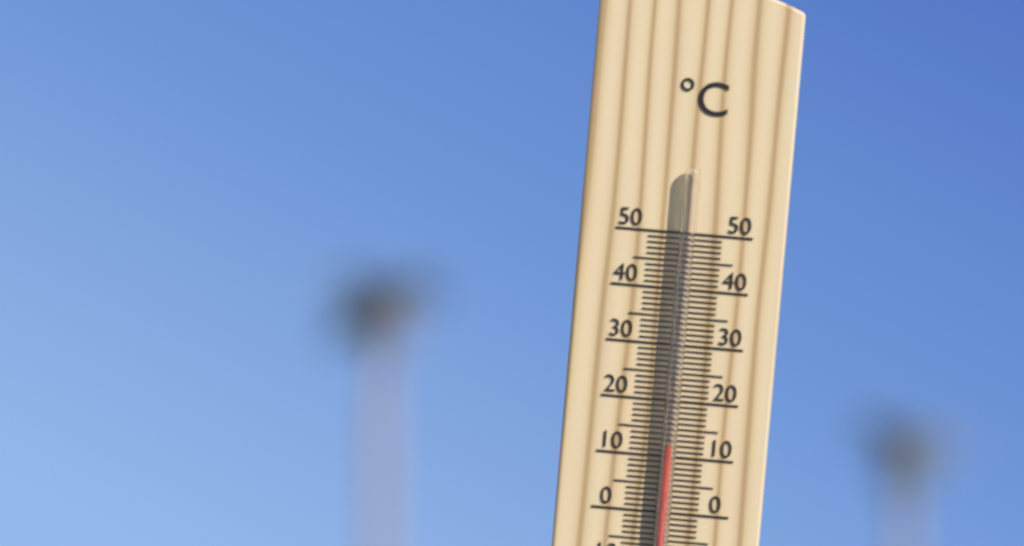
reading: 12 °C
